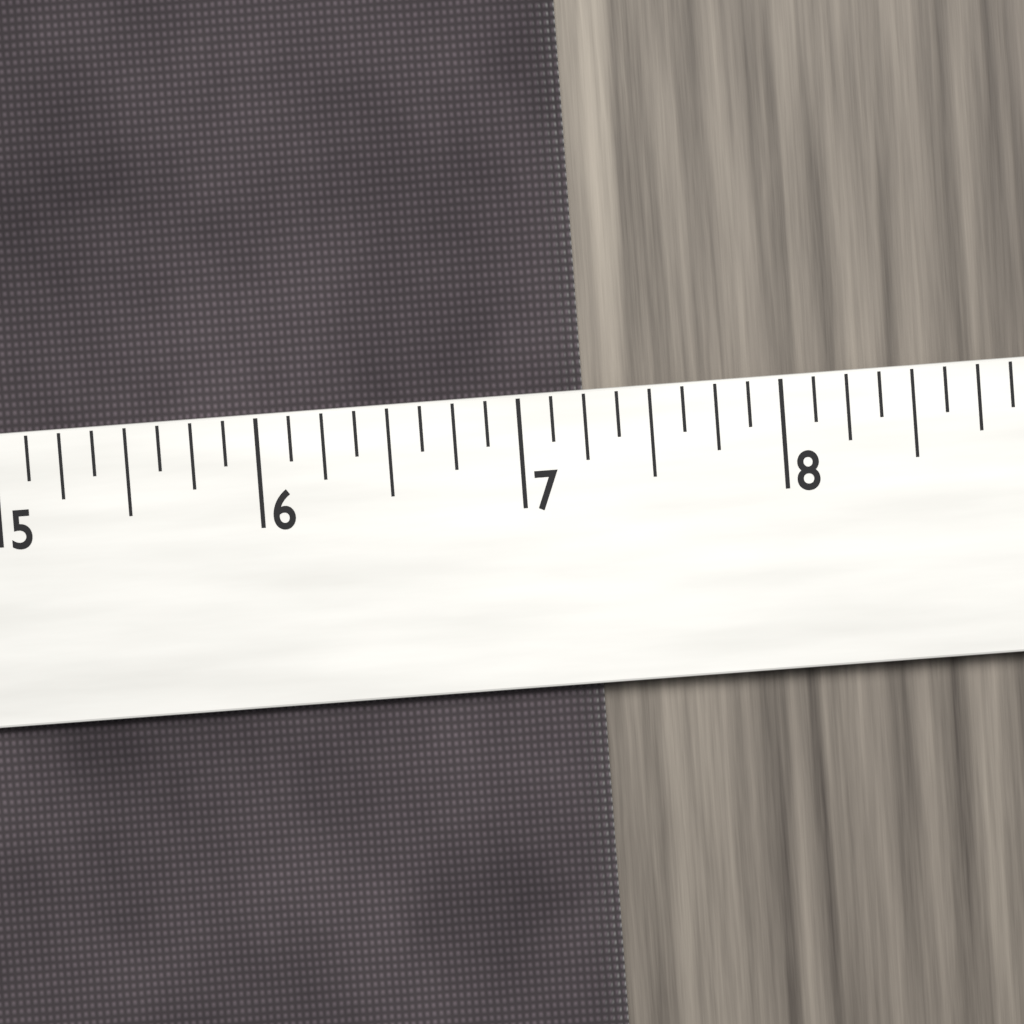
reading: 7.250 (no unit)
